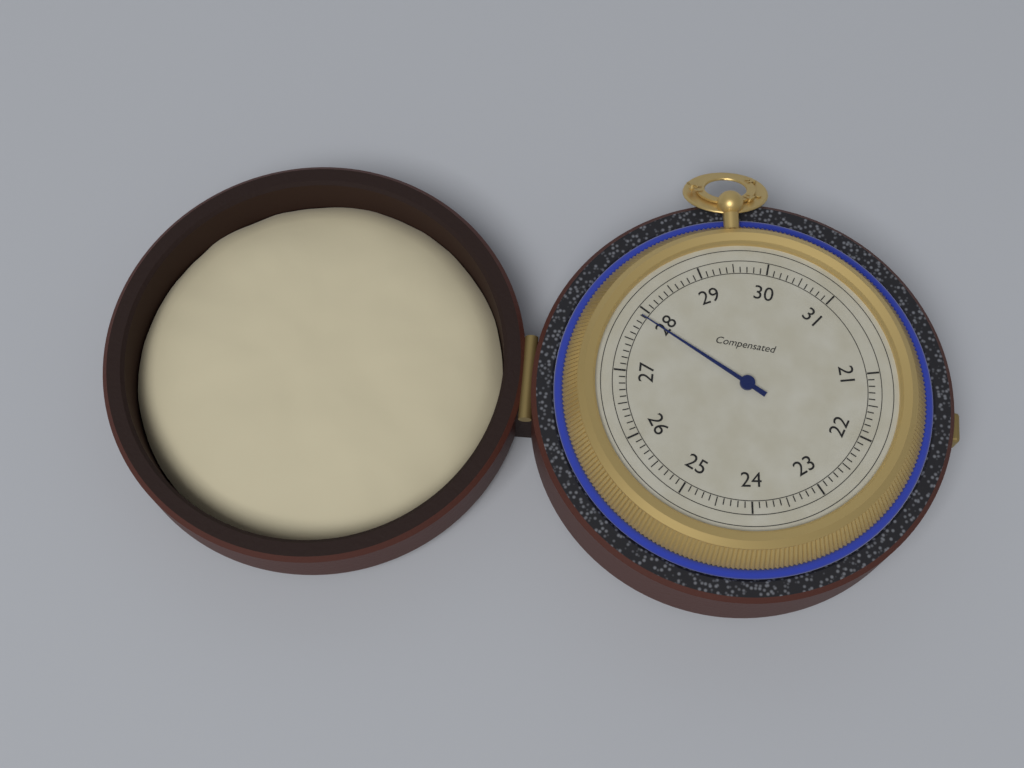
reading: 27.9 (no unit)
